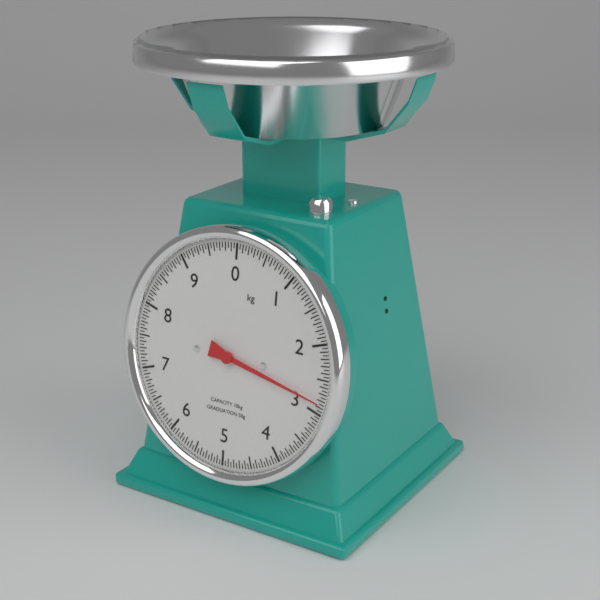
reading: 2.85 kg
